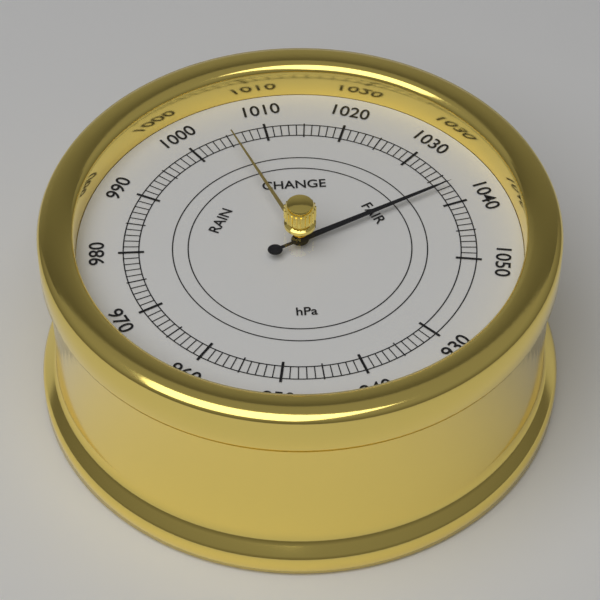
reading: 1037 hPa
